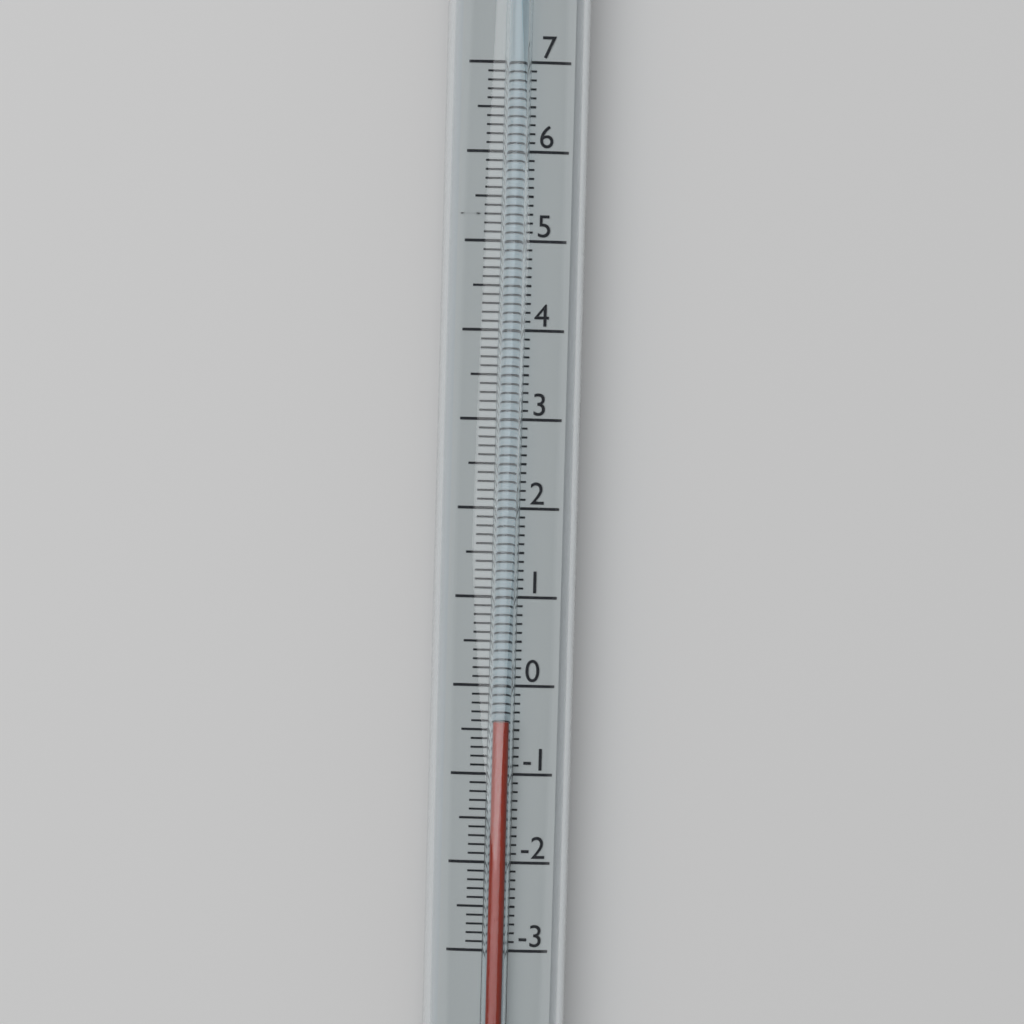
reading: -0.4 (no unit)
